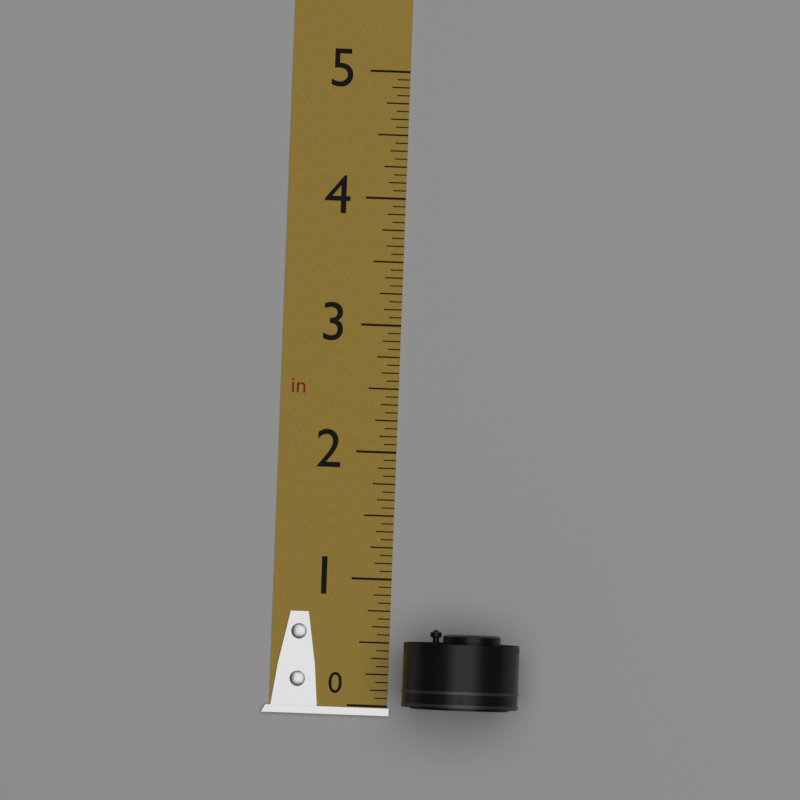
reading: 0.6250 in
